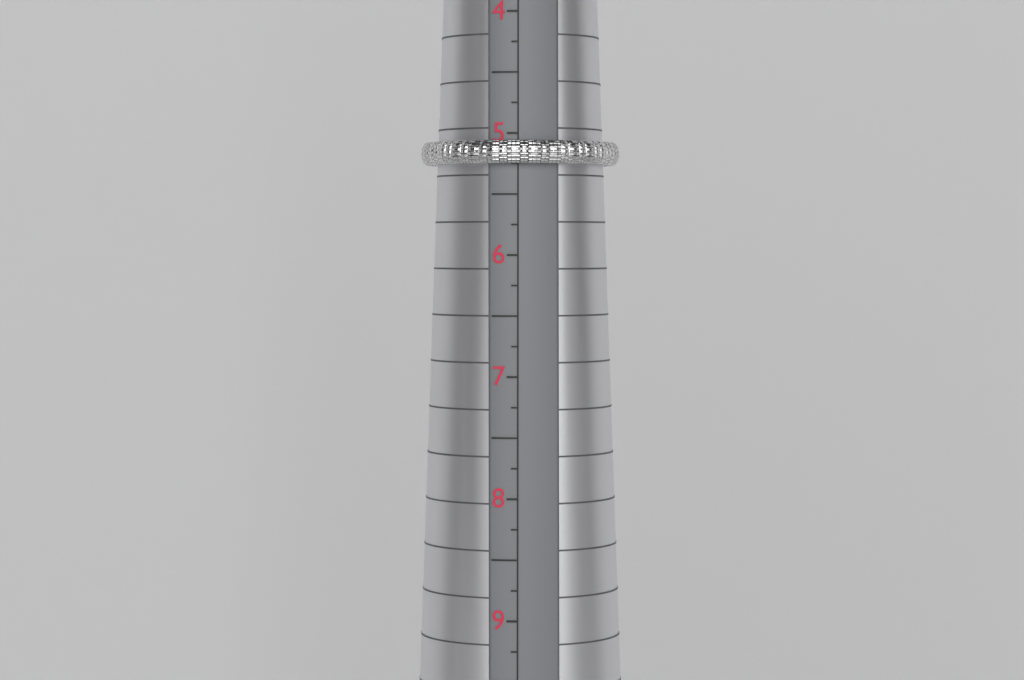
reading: 5.25 (no unit)
